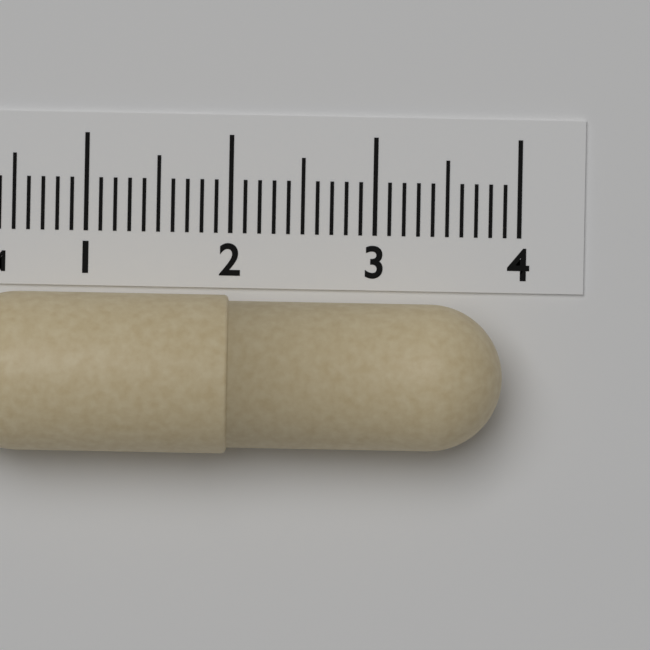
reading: 3.9 cm
